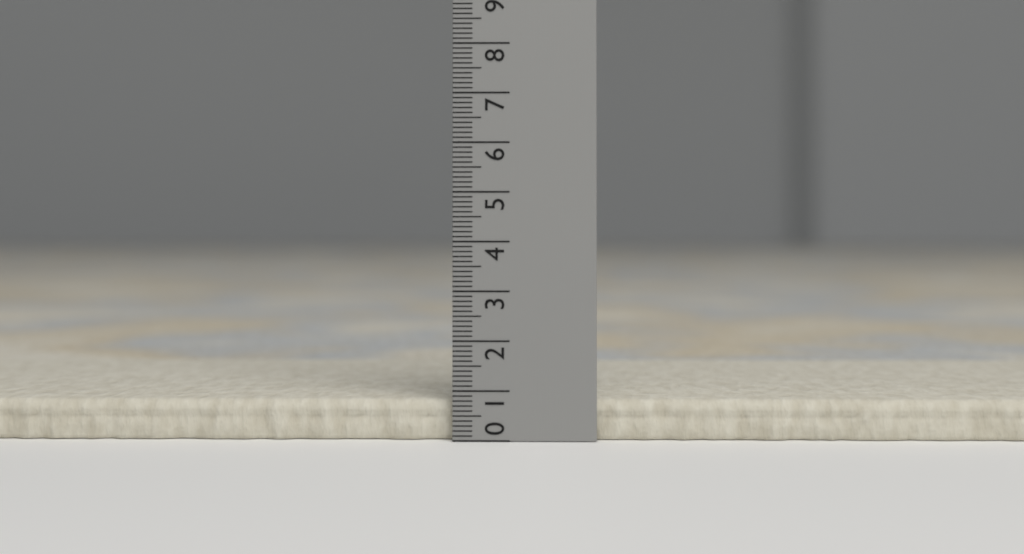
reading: 0.8 (no unit)
